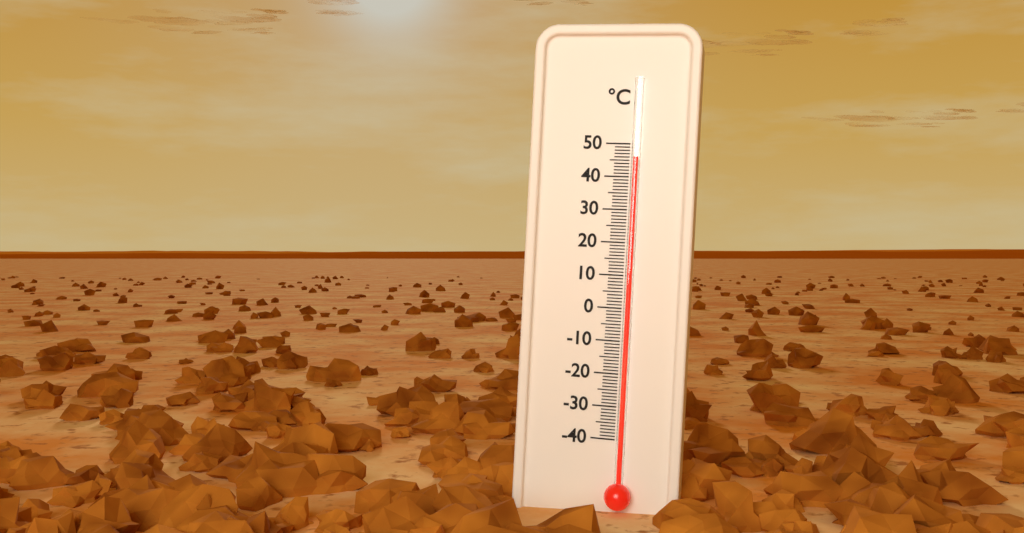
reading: 46 °C
